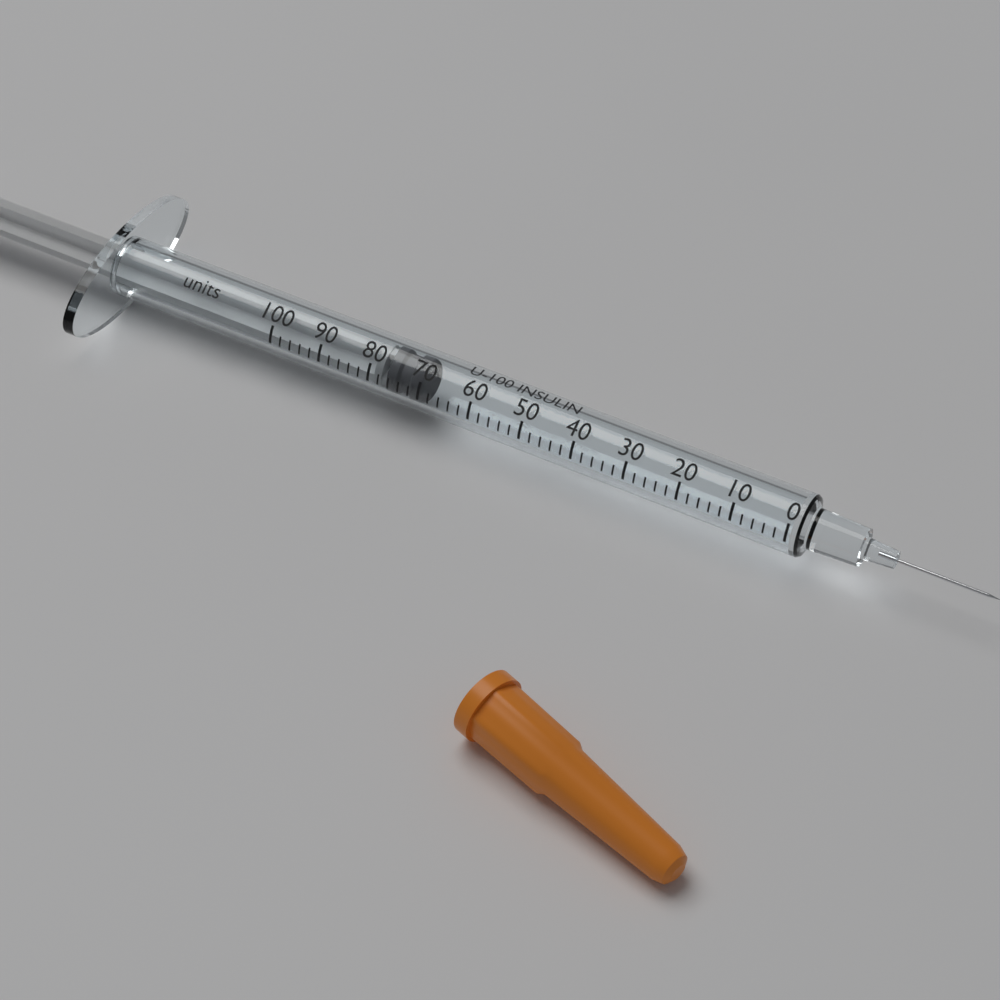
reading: 70 units
